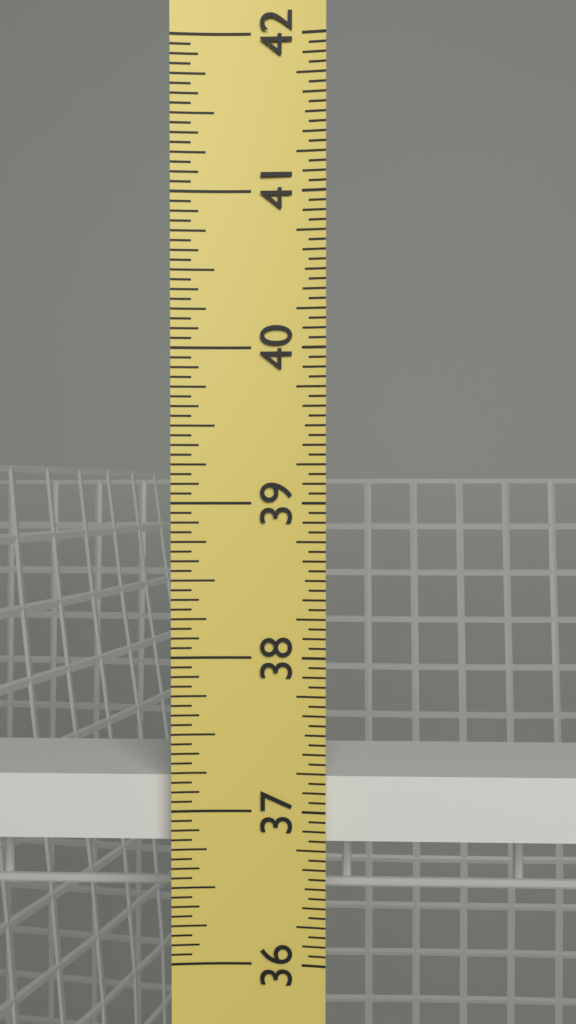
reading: 37.1875 in
